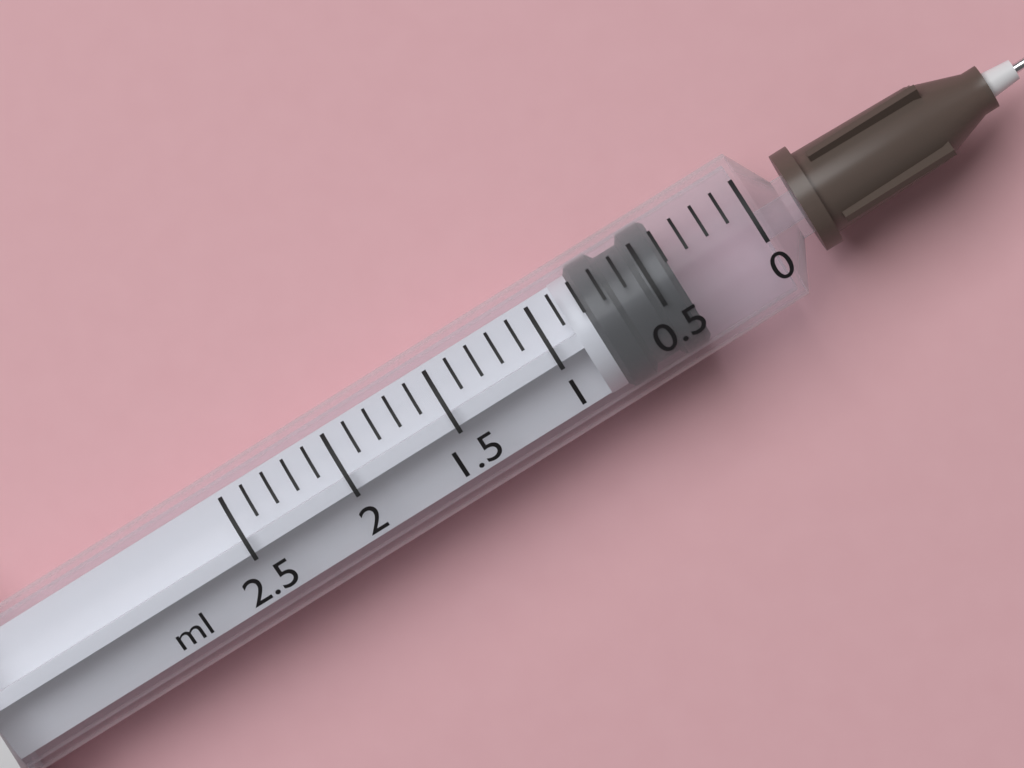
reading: 0.4 ml
